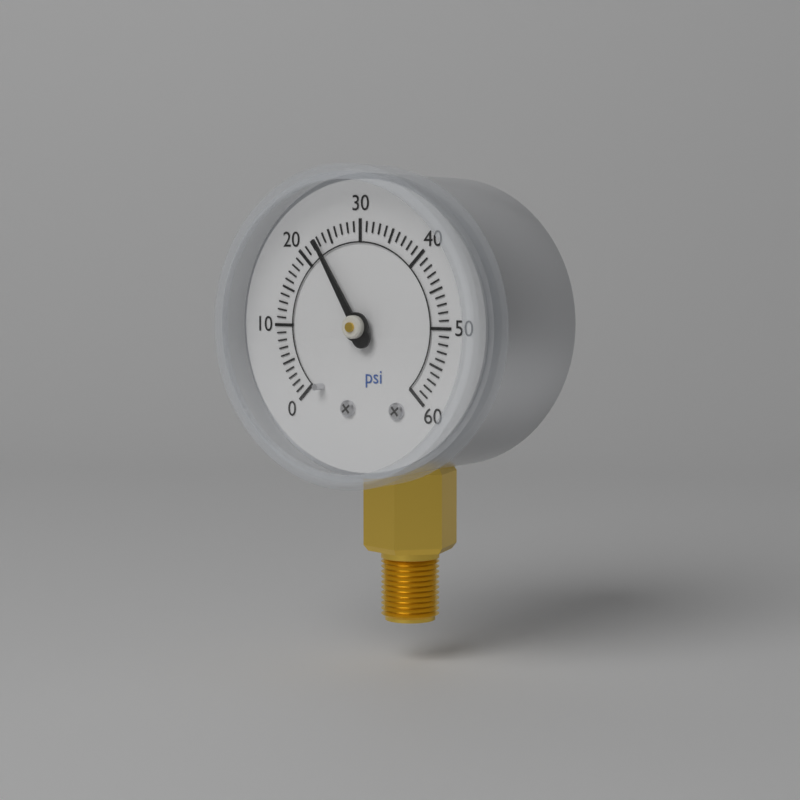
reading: 23 psi
